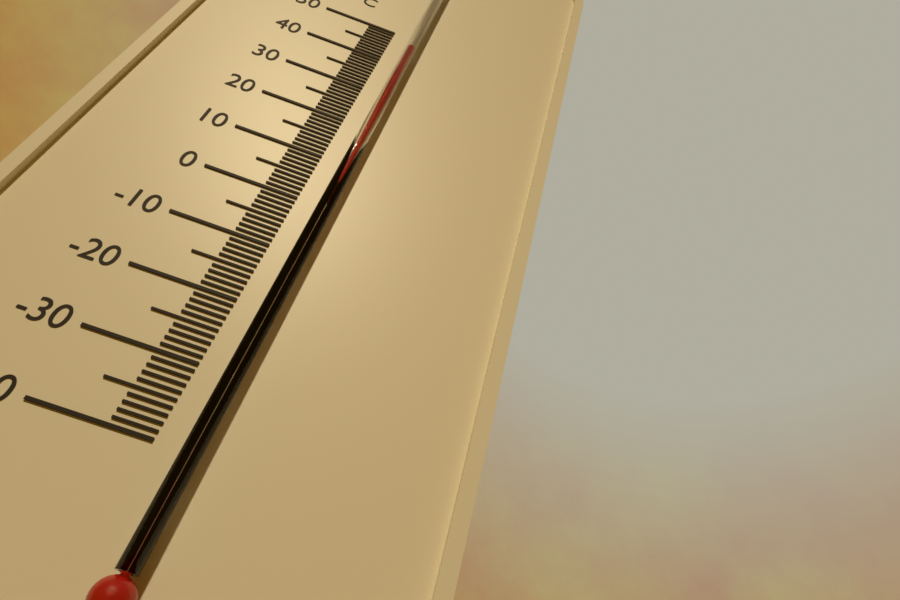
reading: 44 °C
